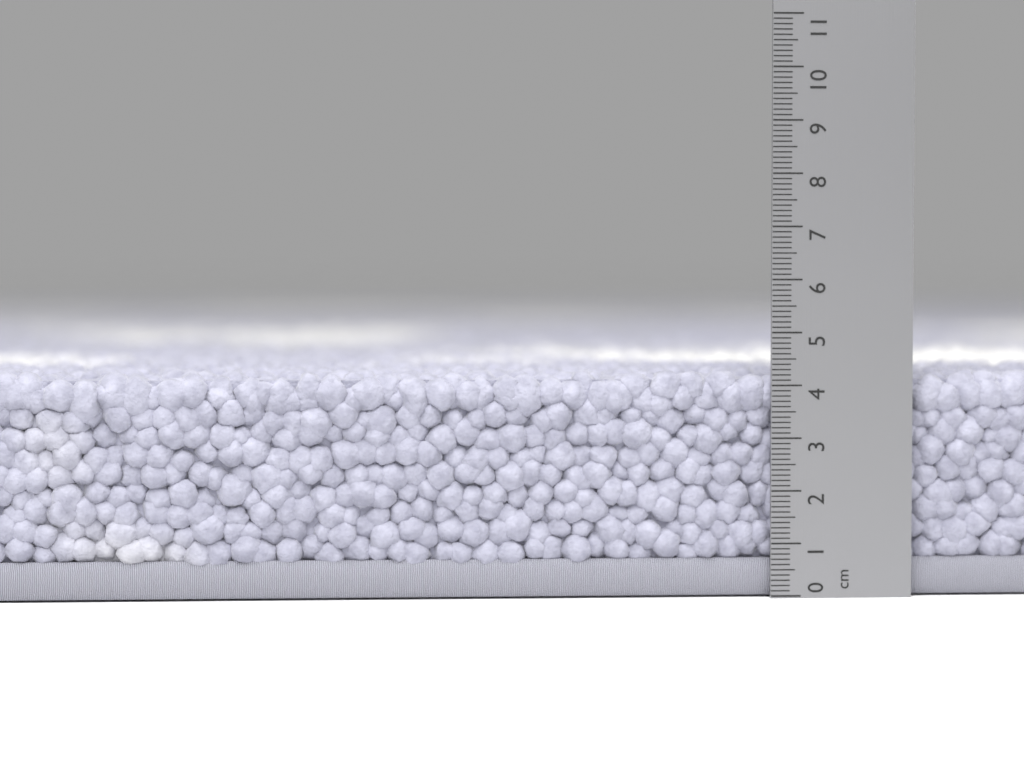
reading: 4.3 cm
